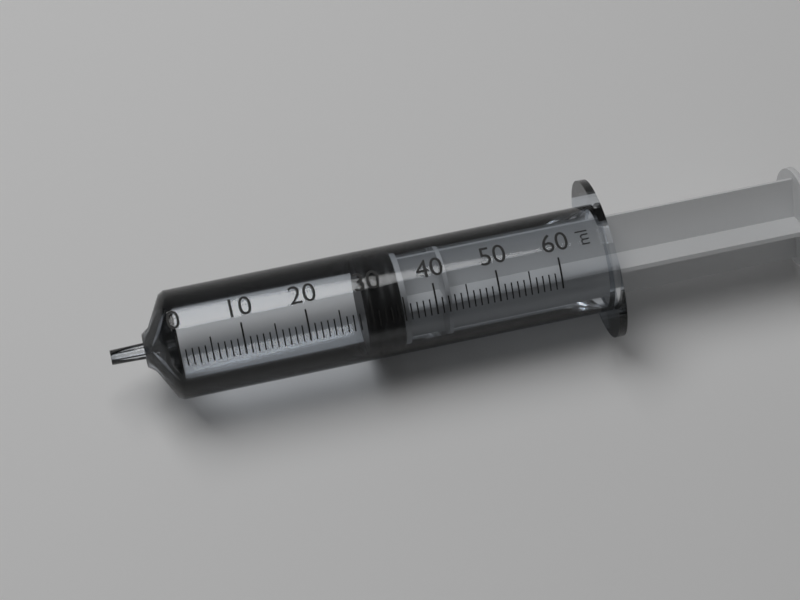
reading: 29 ml
